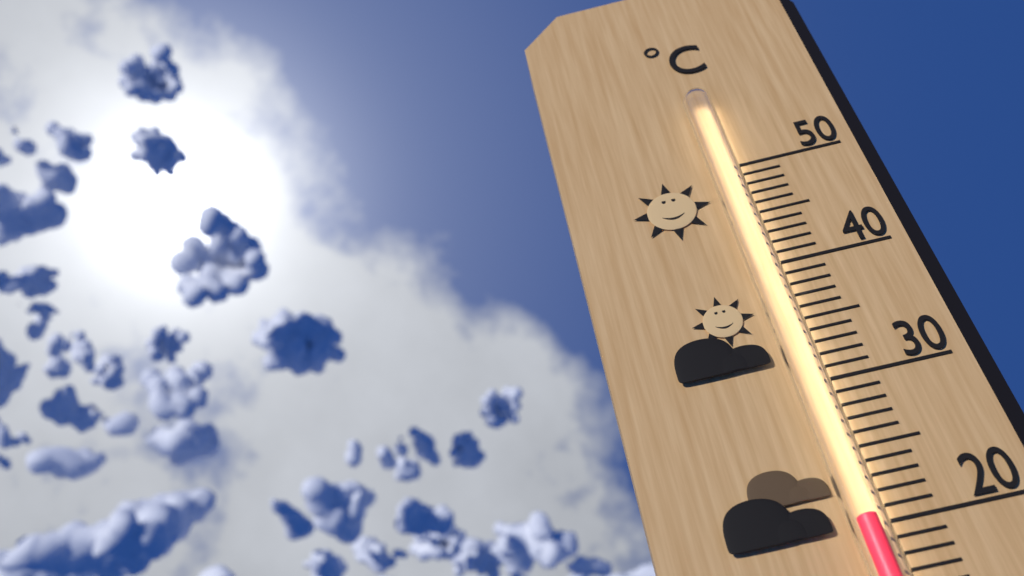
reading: 20 °C
